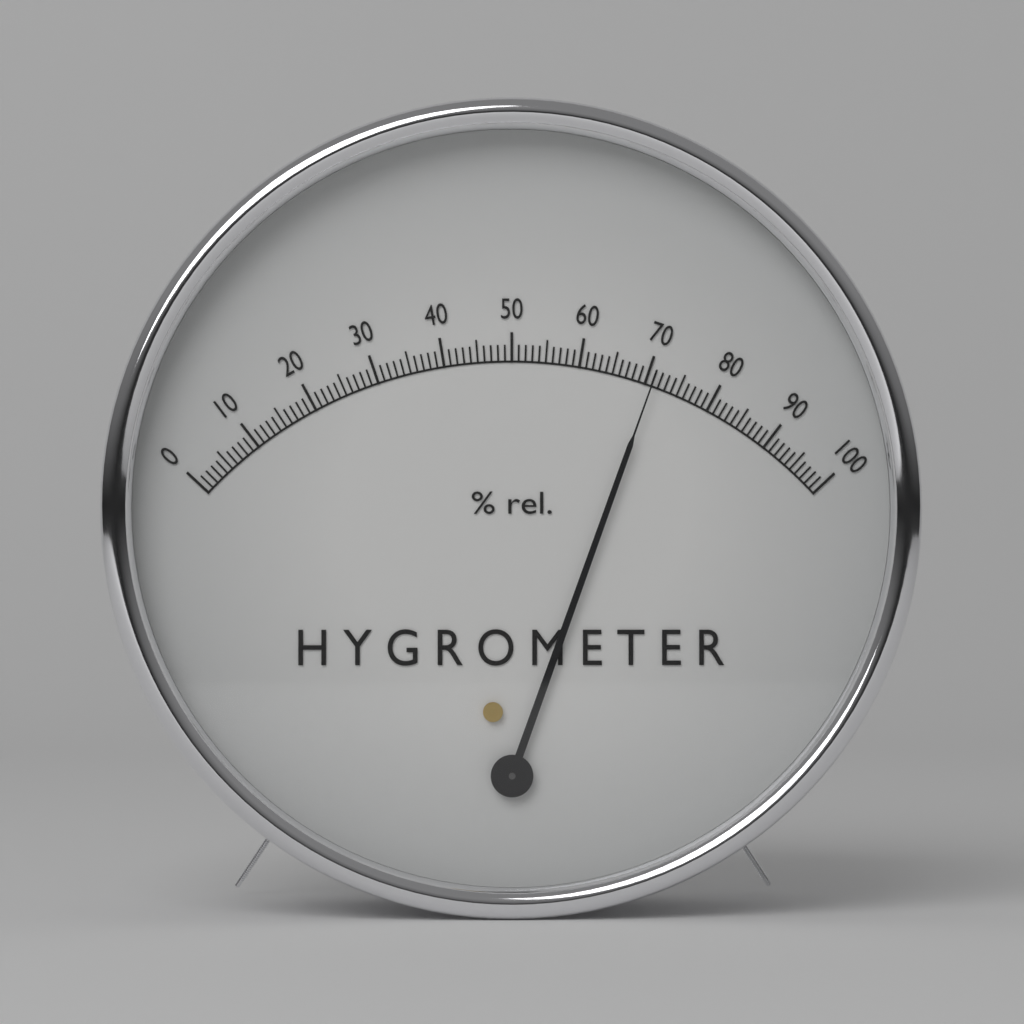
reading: 71 %
